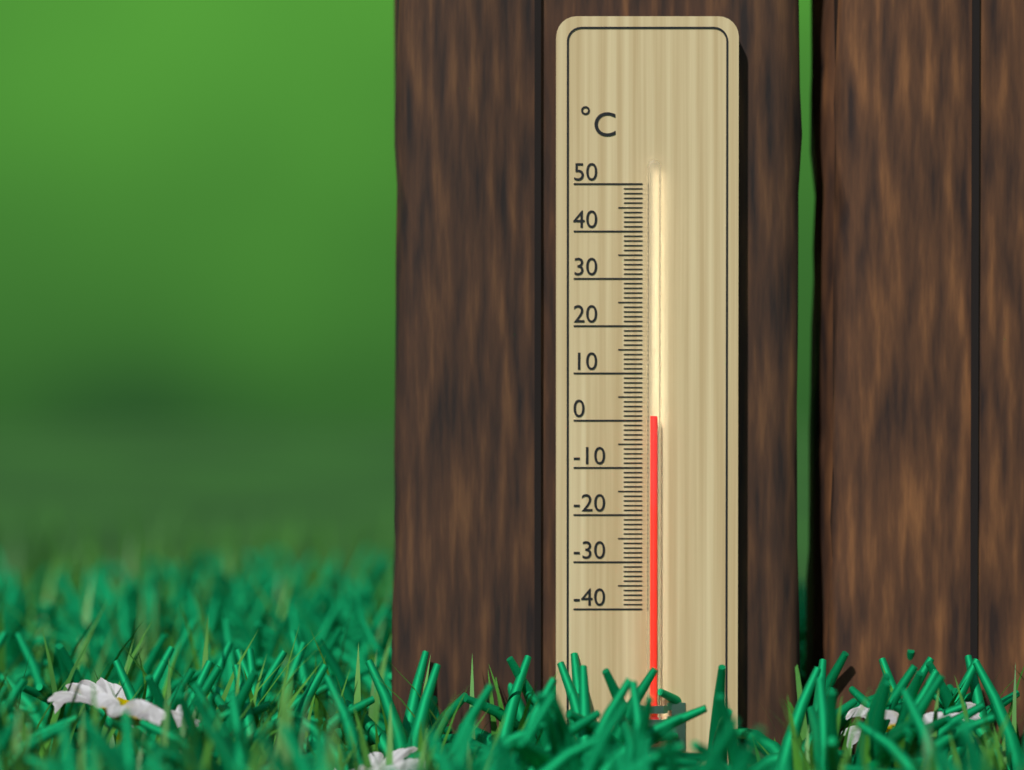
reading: 1 °C
